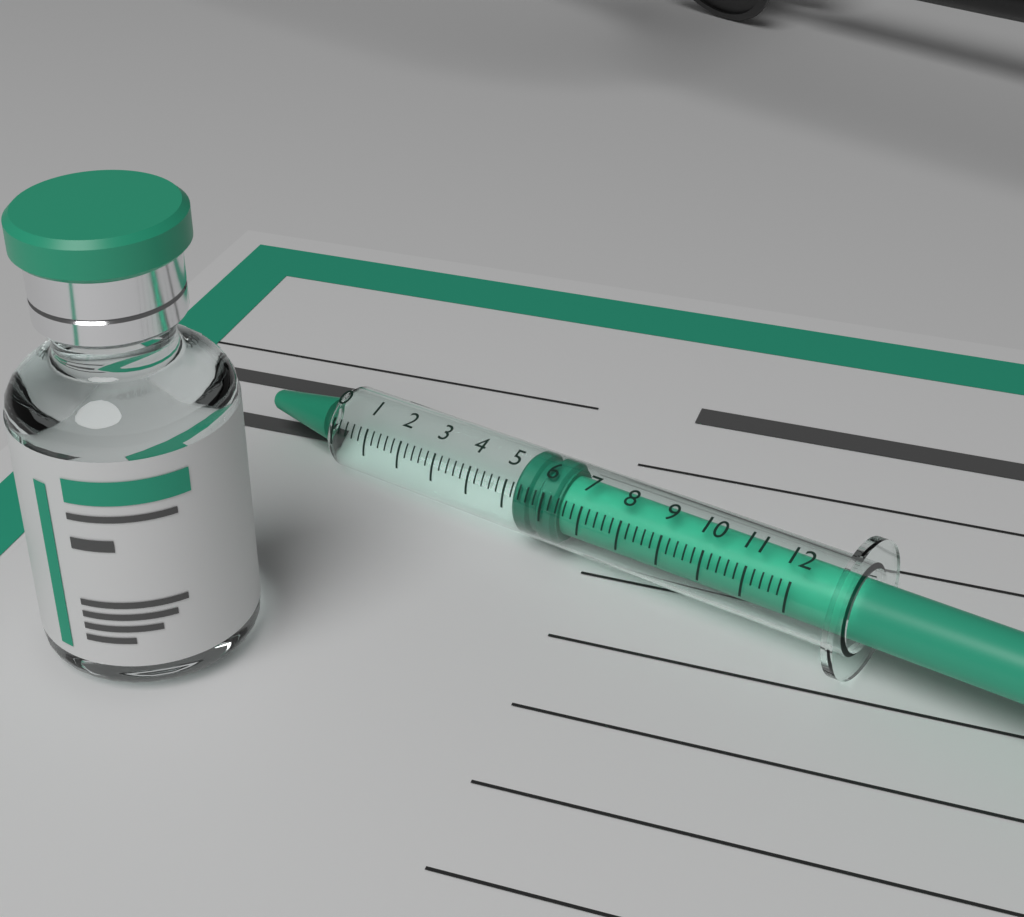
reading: 5.2 (no unit)
